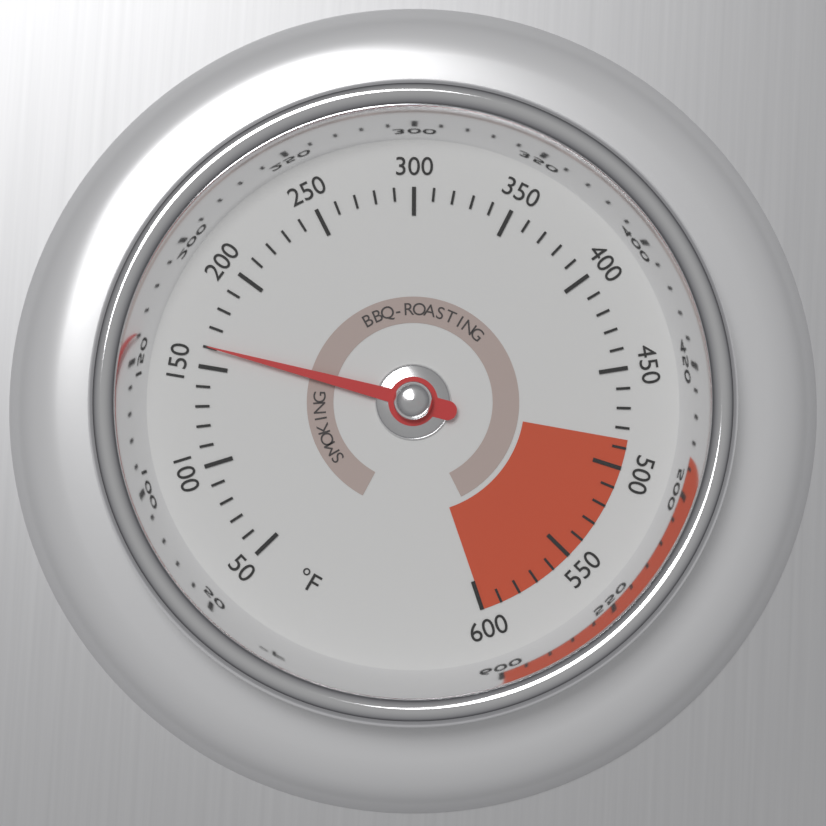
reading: 160 °F
